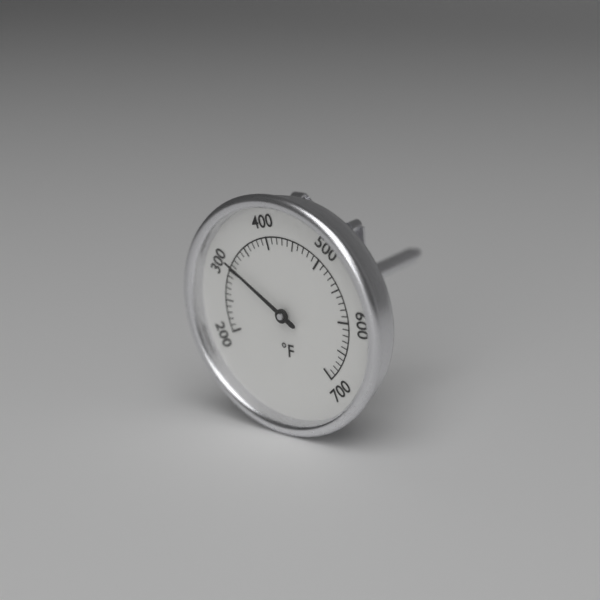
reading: 310 °F
